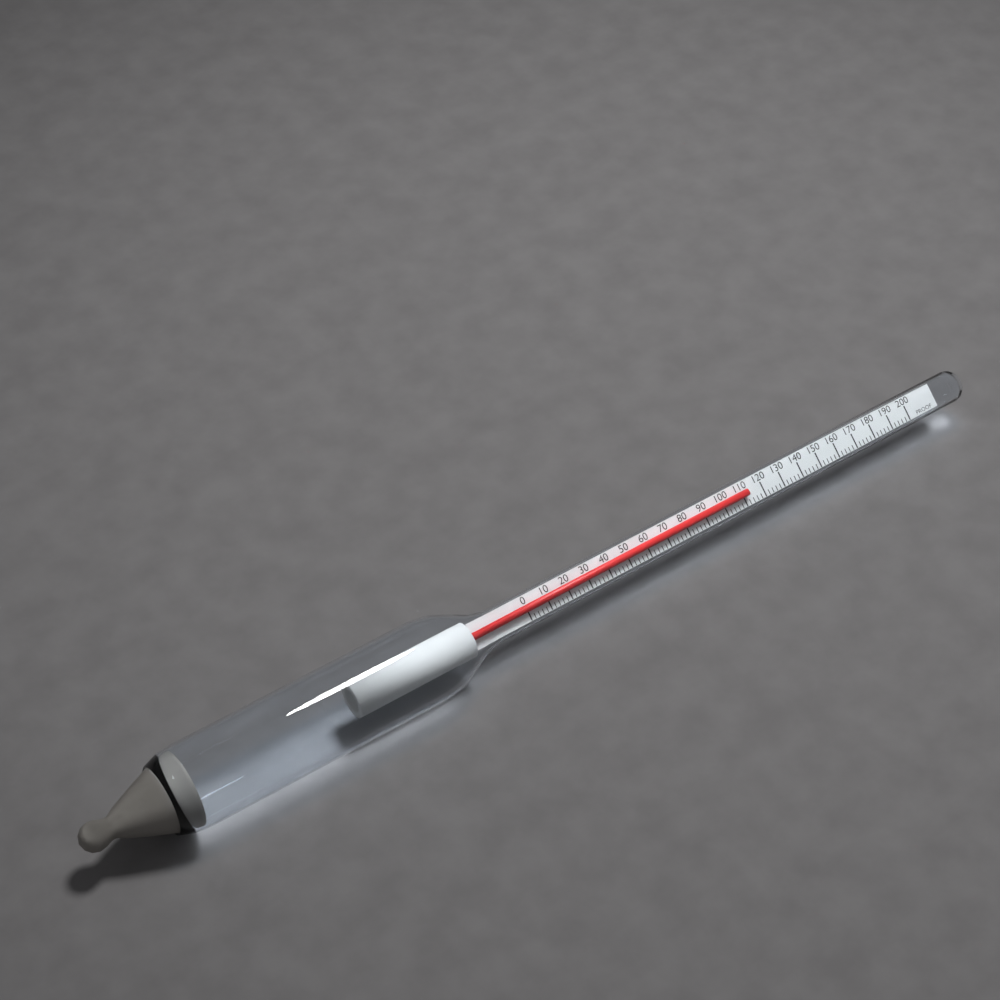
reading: 112 proof
